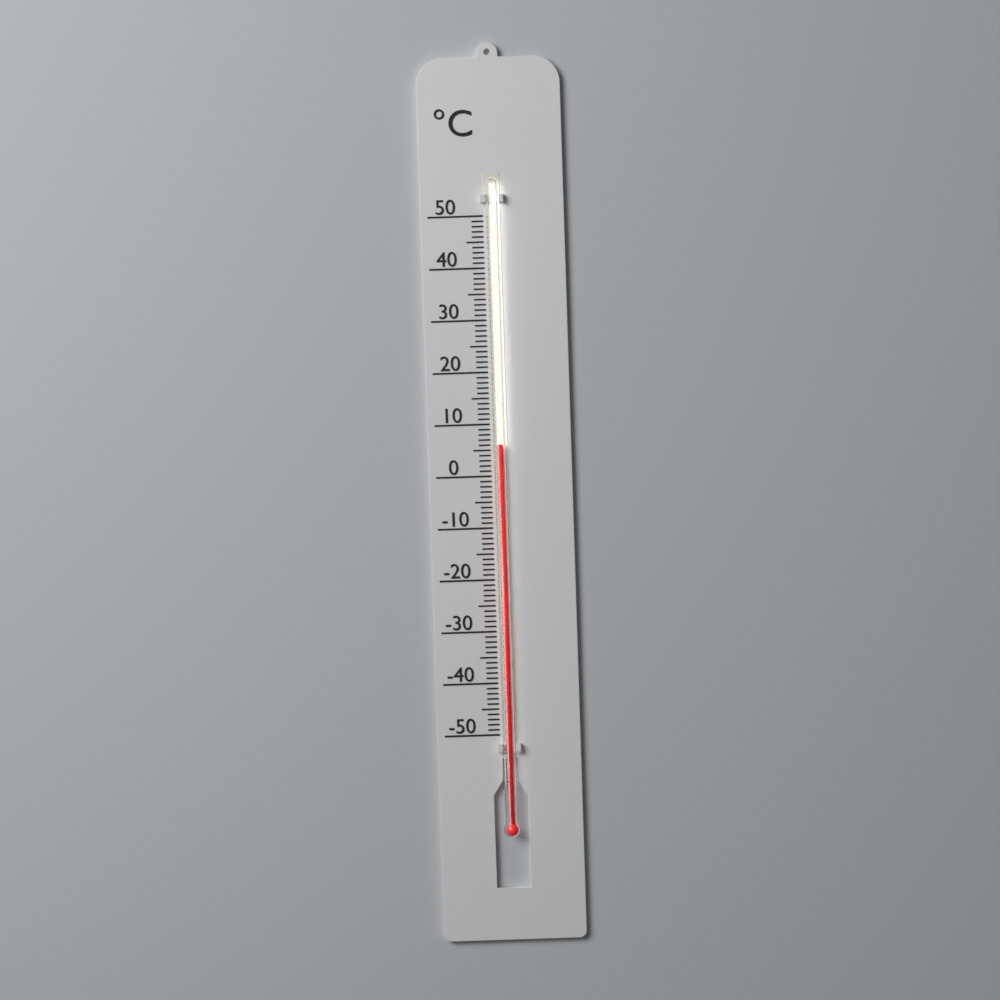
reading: 6 °C
